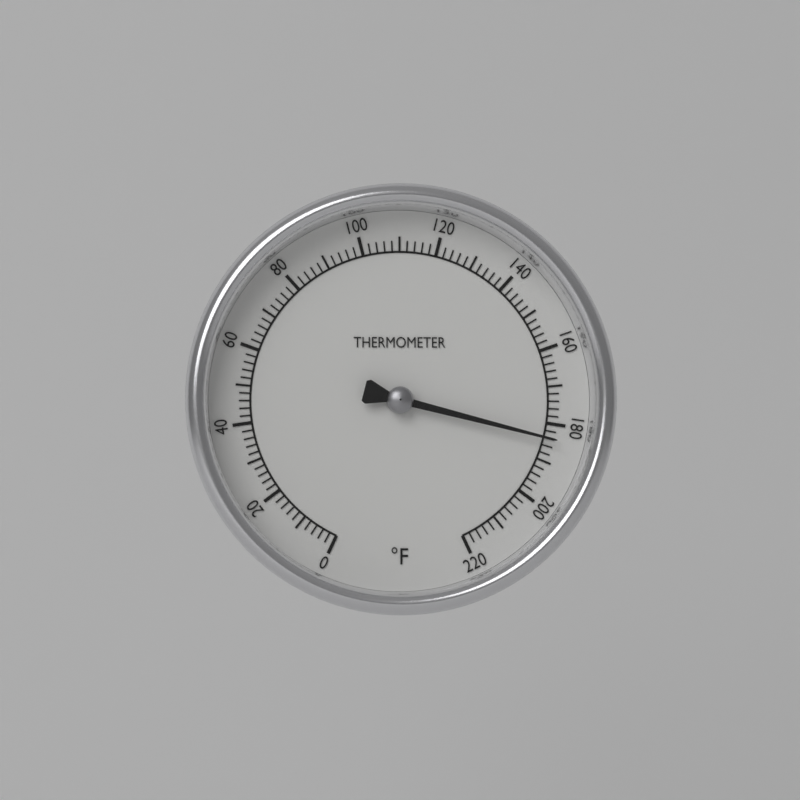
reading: 184 °F
